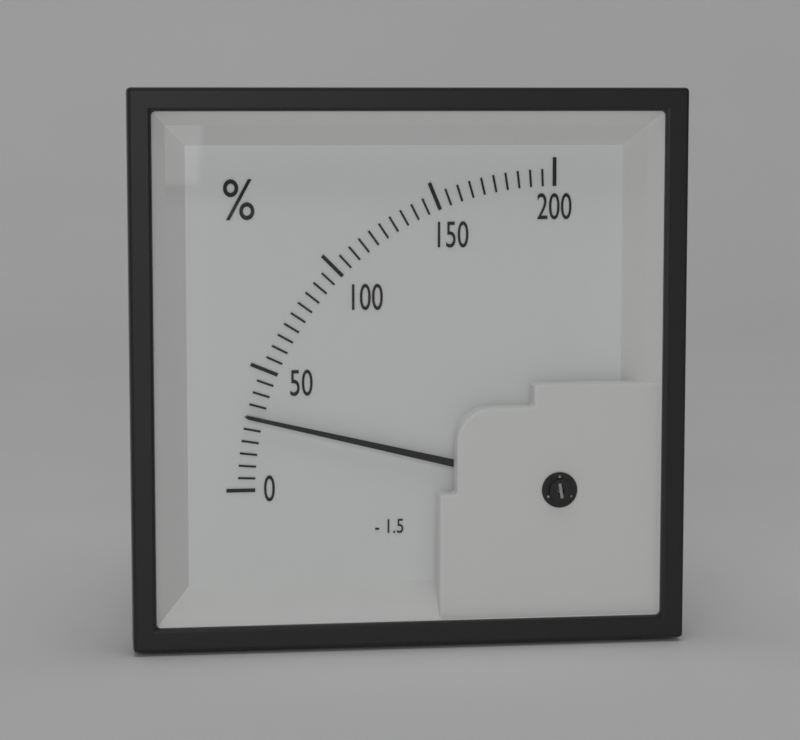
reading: 30 %
